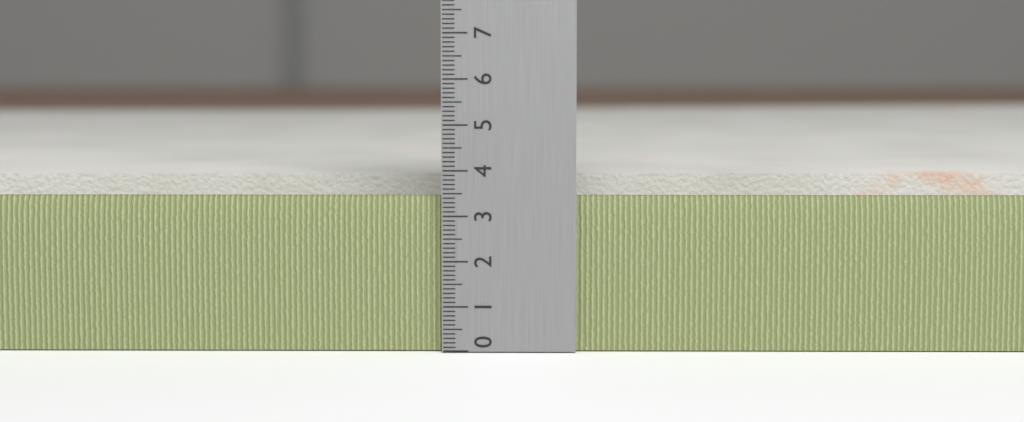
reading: 3.7 (no unit)
